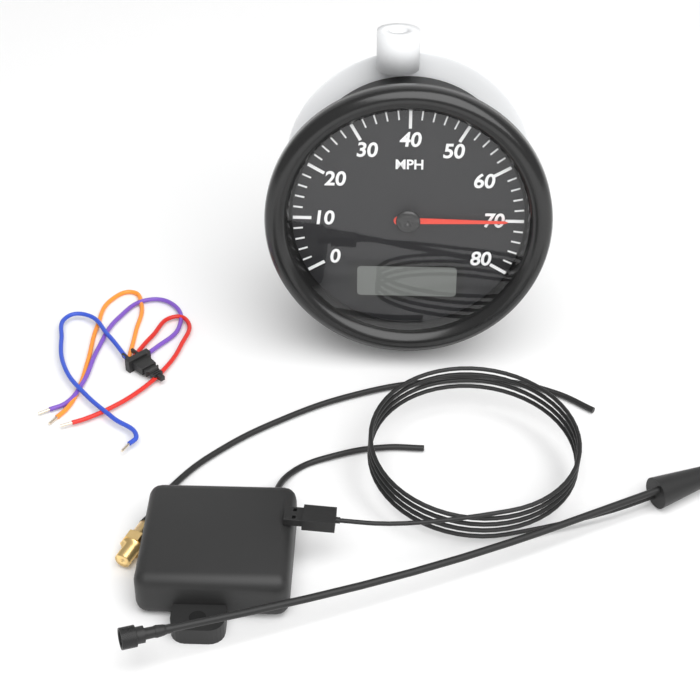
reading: 70 MPH
